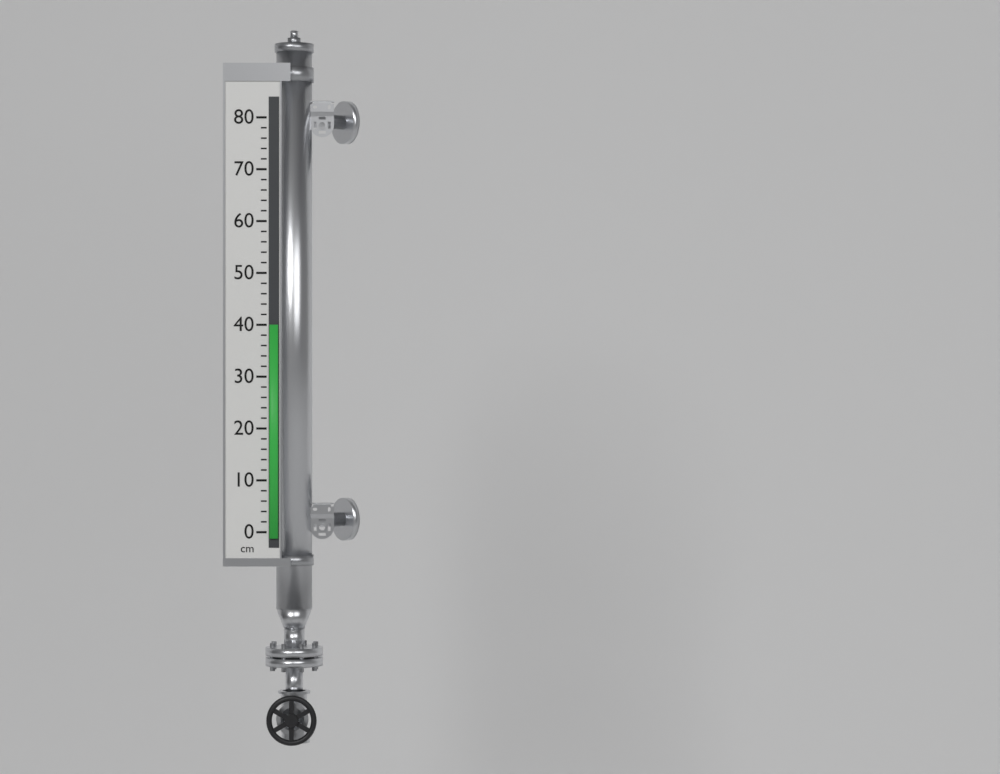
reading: 40 cm
